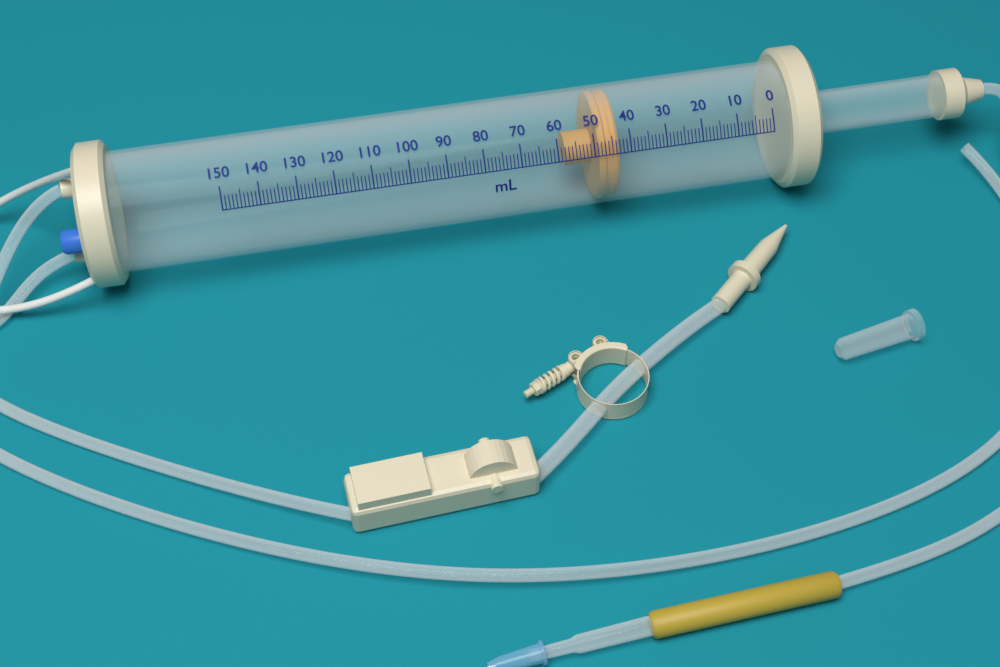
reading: 43 ml
